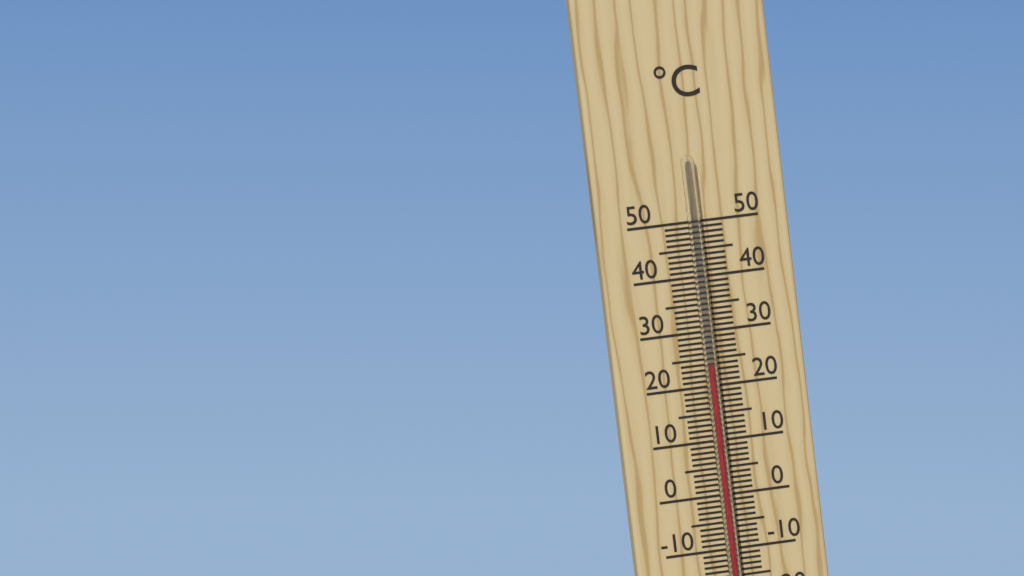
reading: 24 °C
